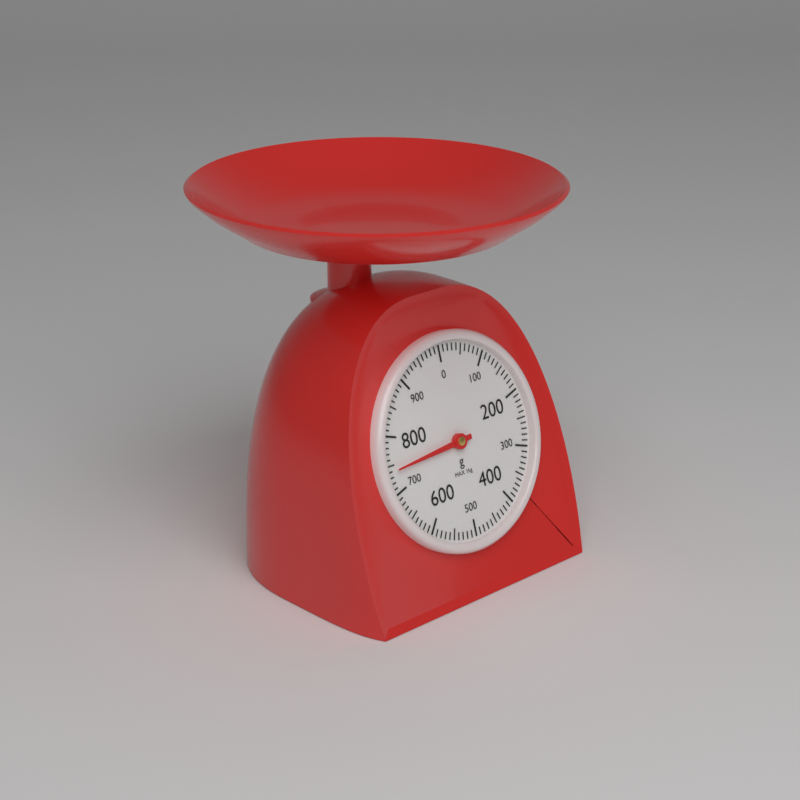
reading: 740 g
